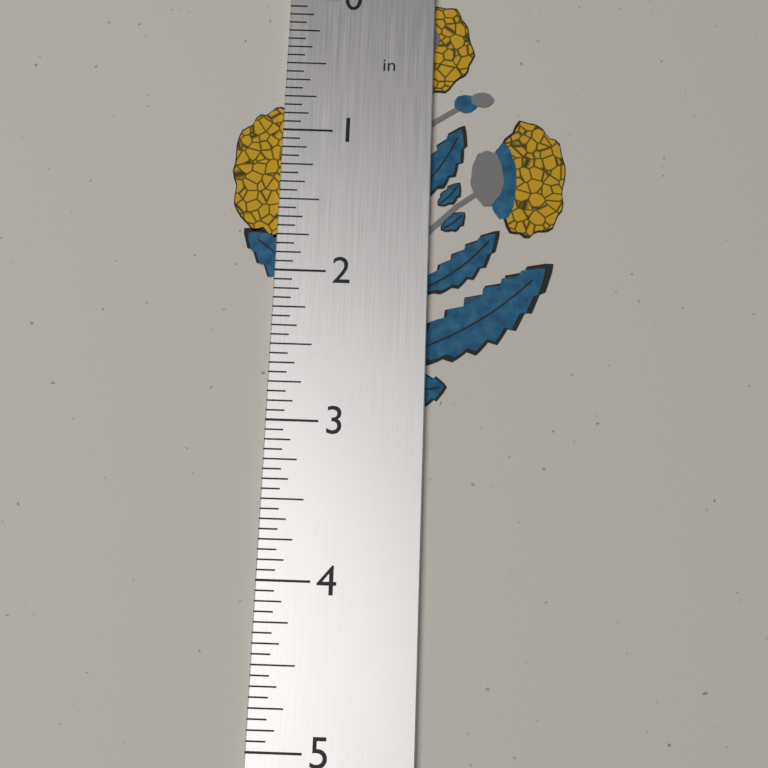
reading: 2.8750 in
